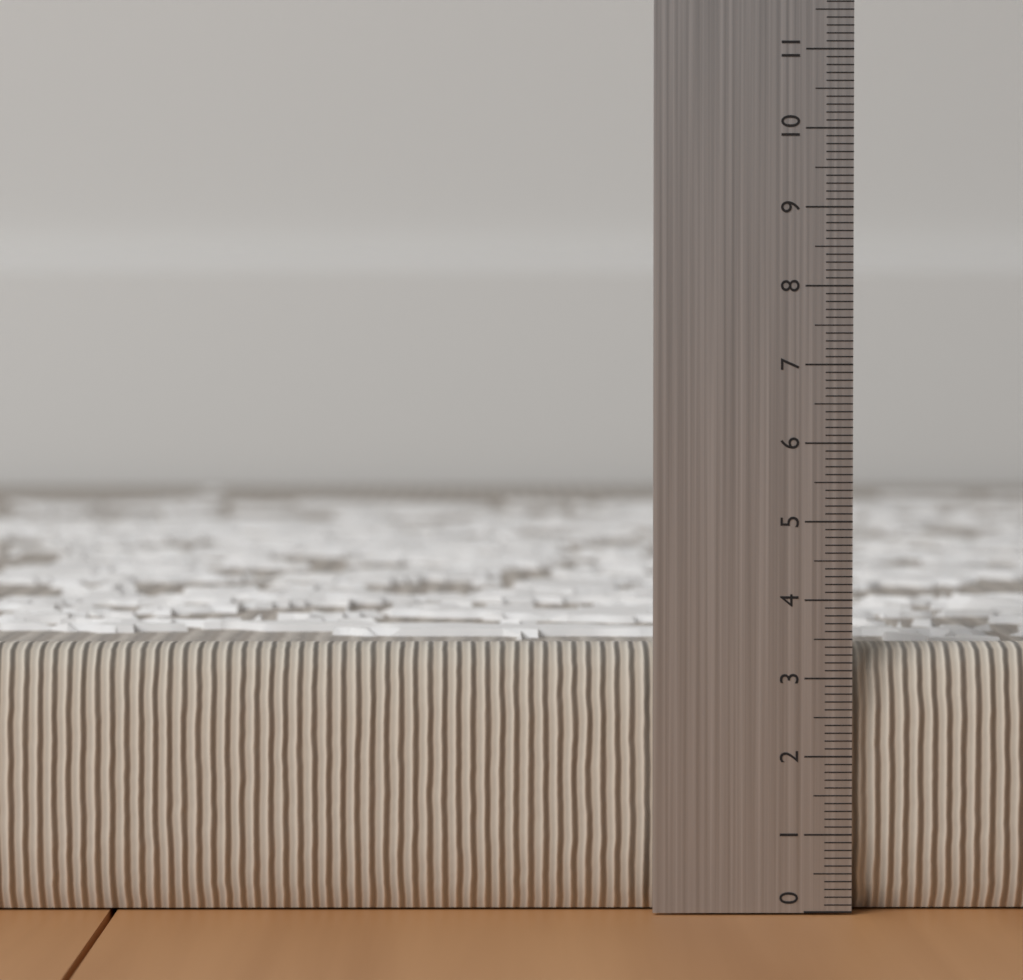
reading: 3.4 (no unit)
